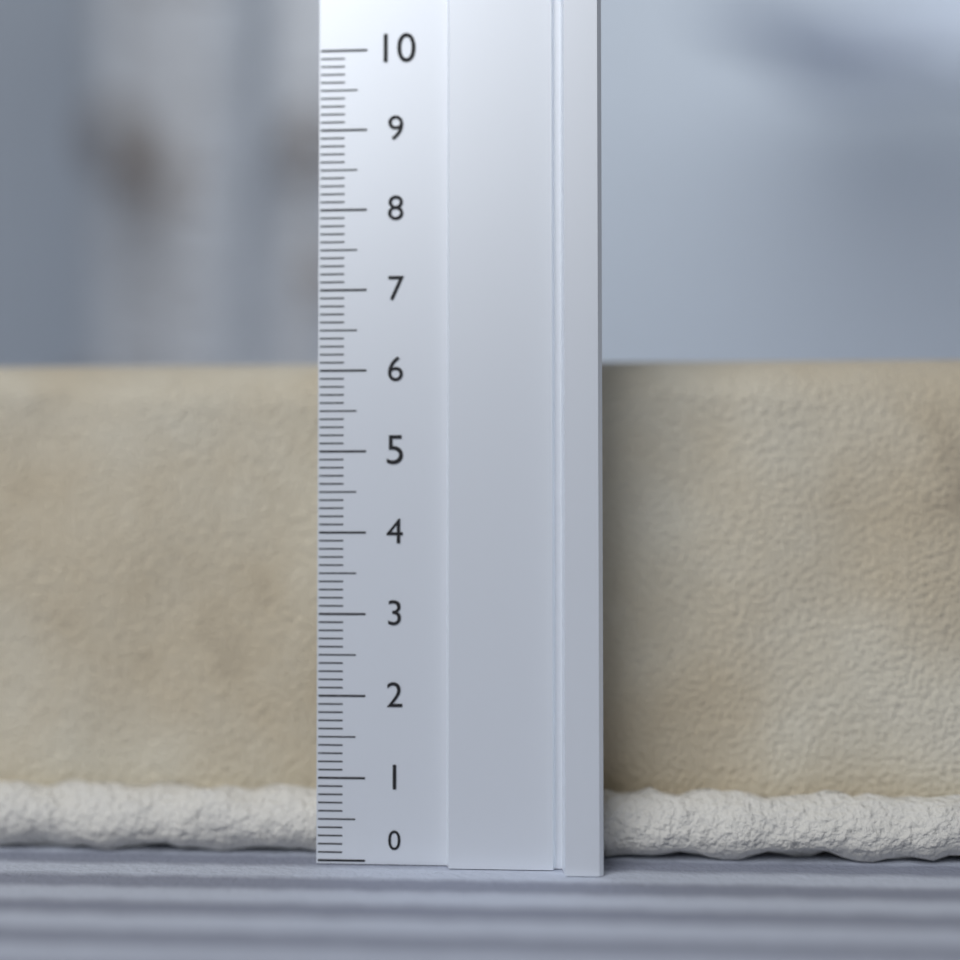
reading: 6.3 (no unit)
